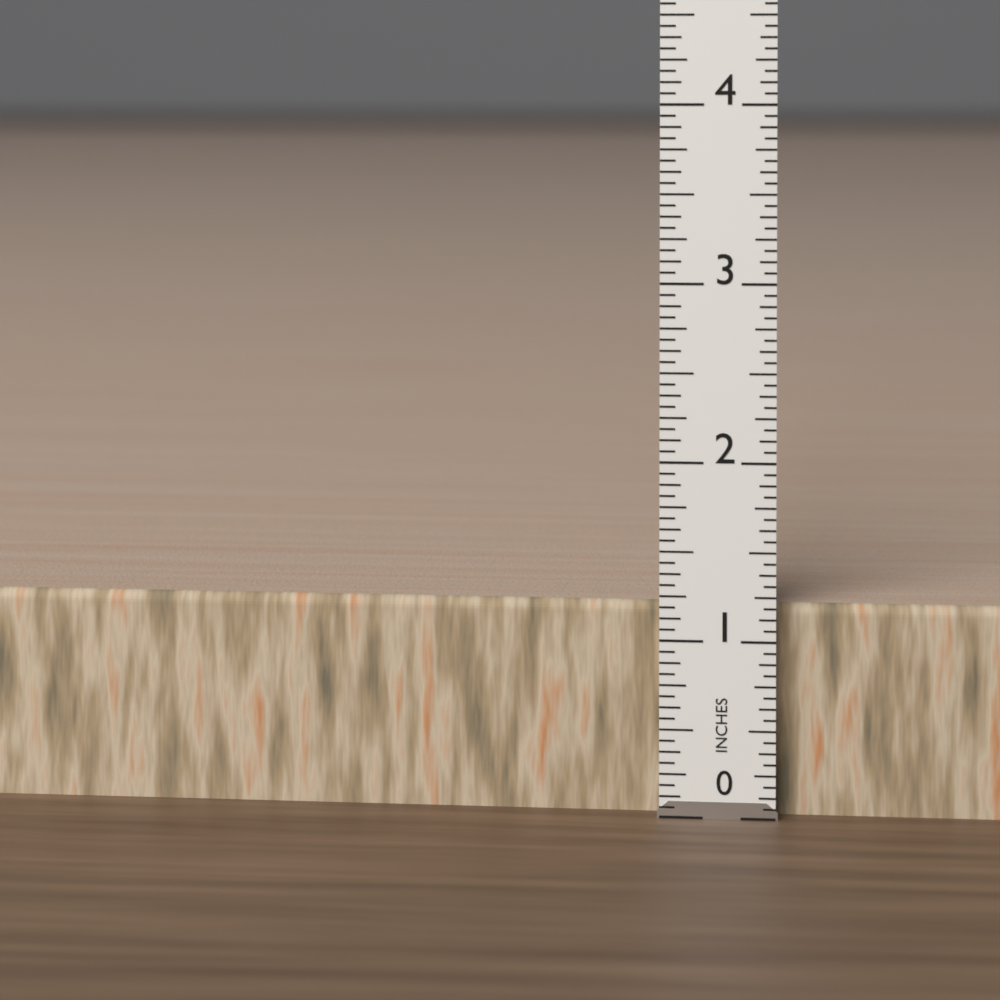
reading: 1.1875 in
